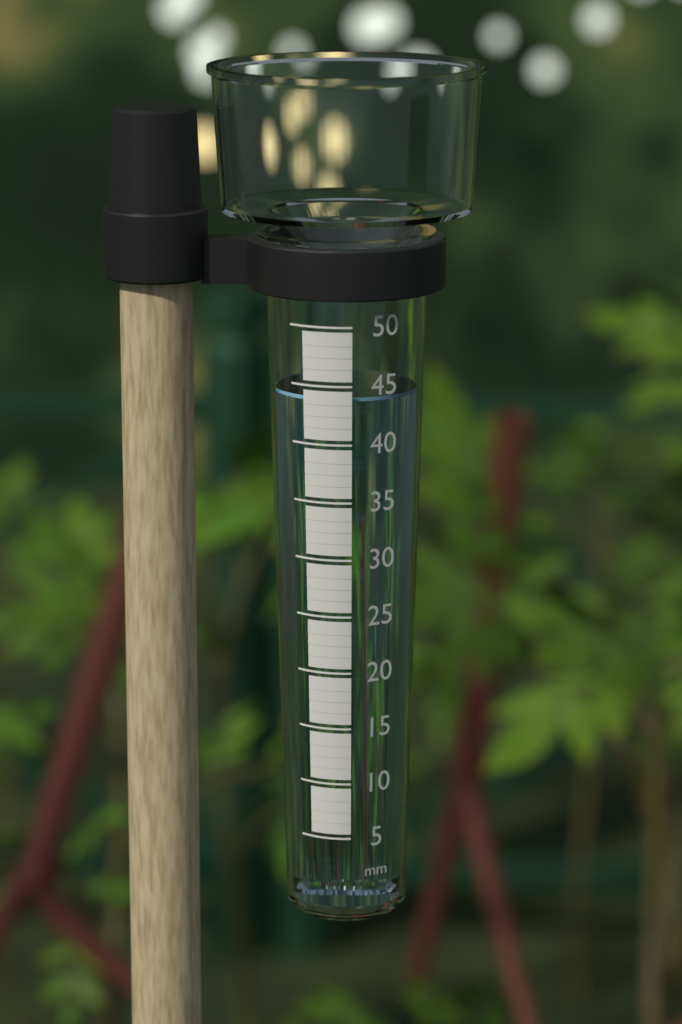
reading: 44 mm
